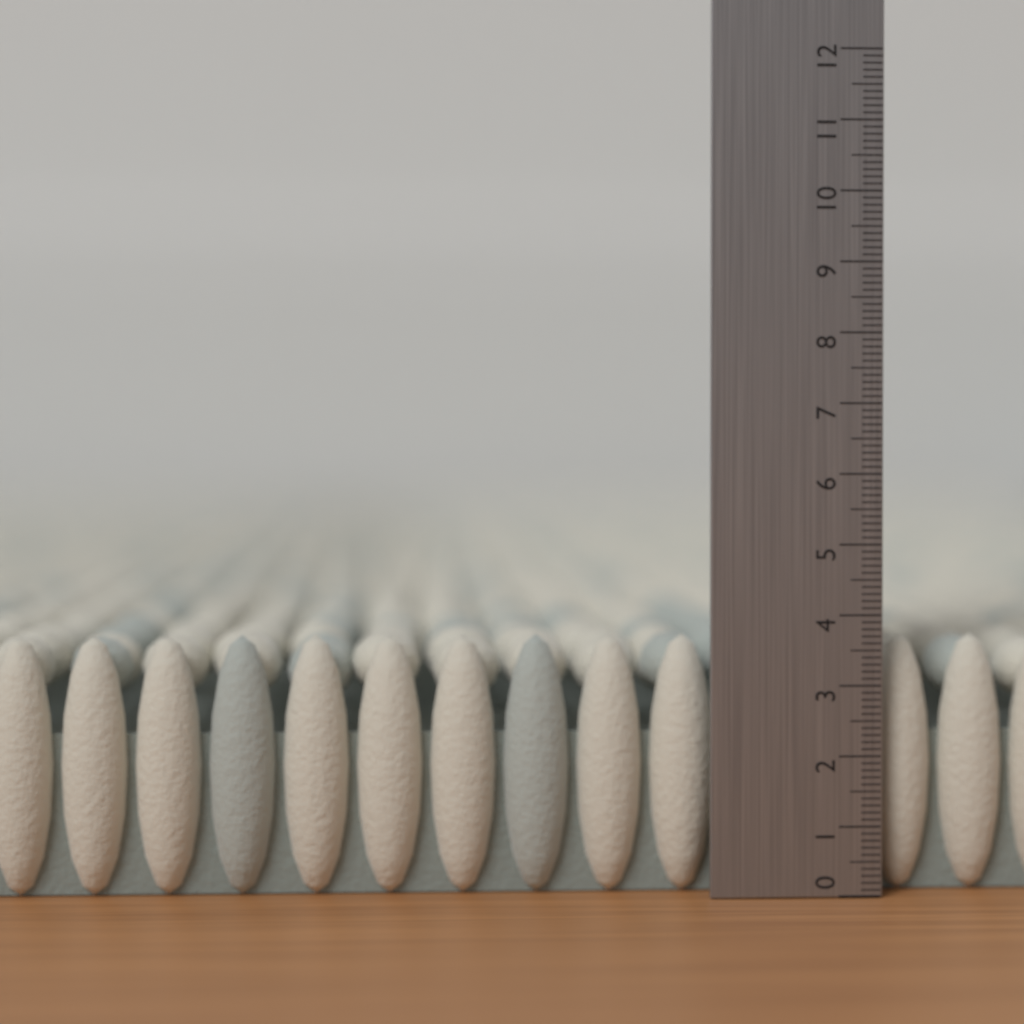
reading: 3.7 (no unit)
